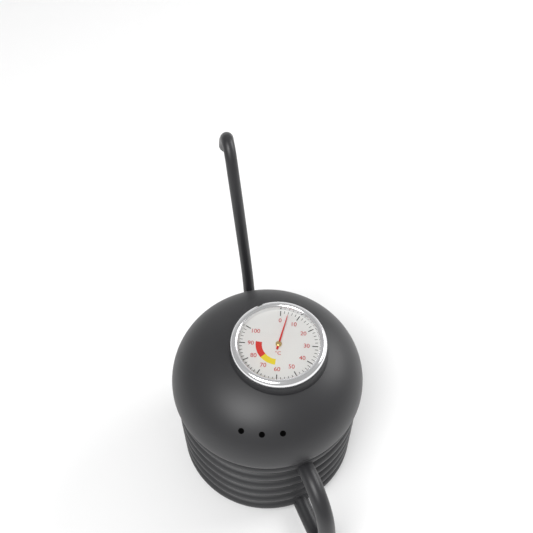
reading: 4 °C
